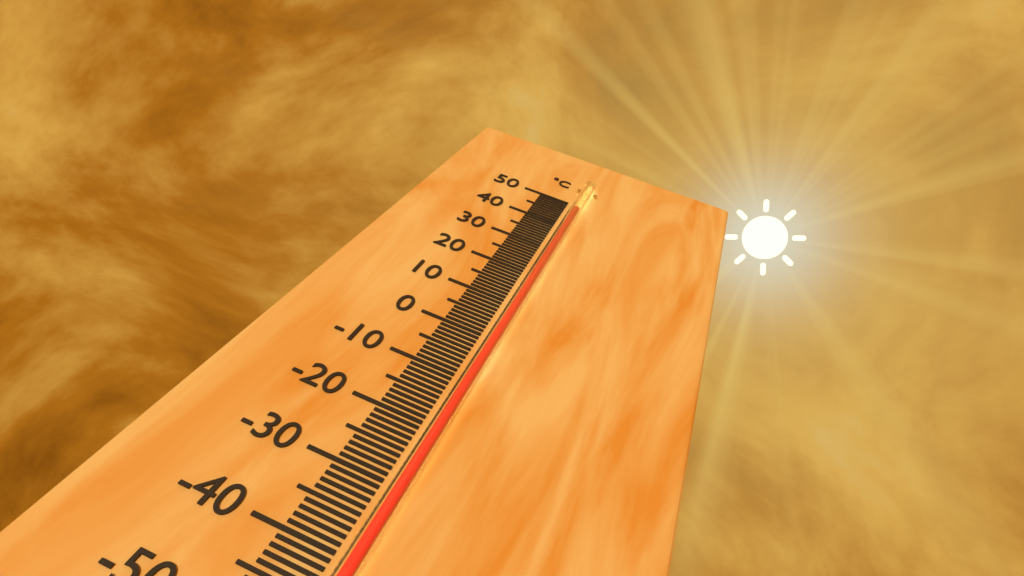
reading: 46 °C
